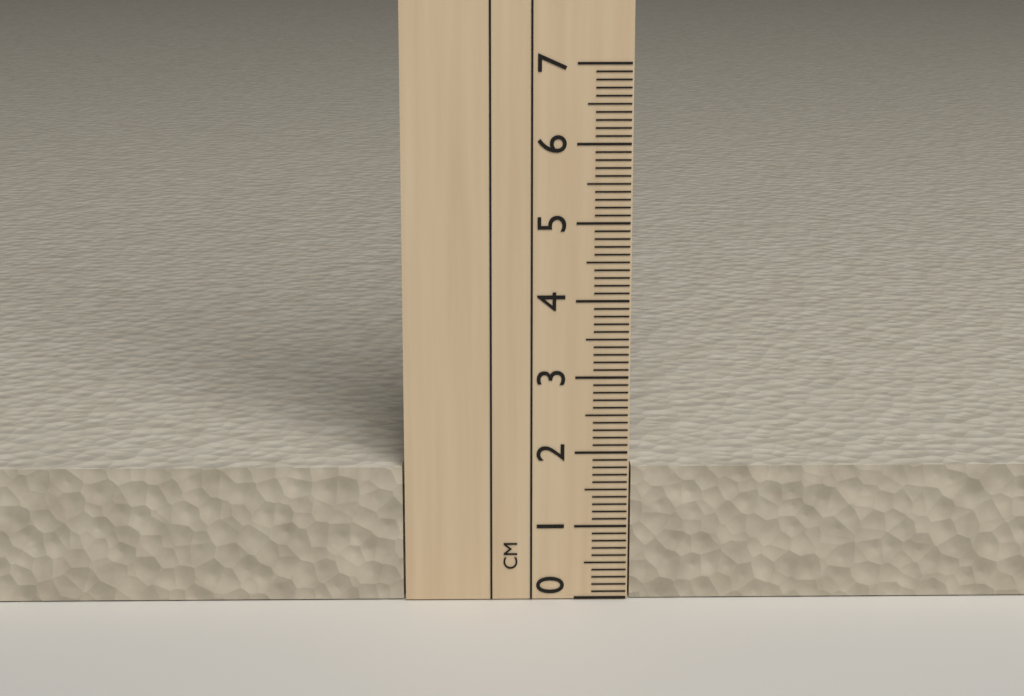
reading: 1.8 cm
